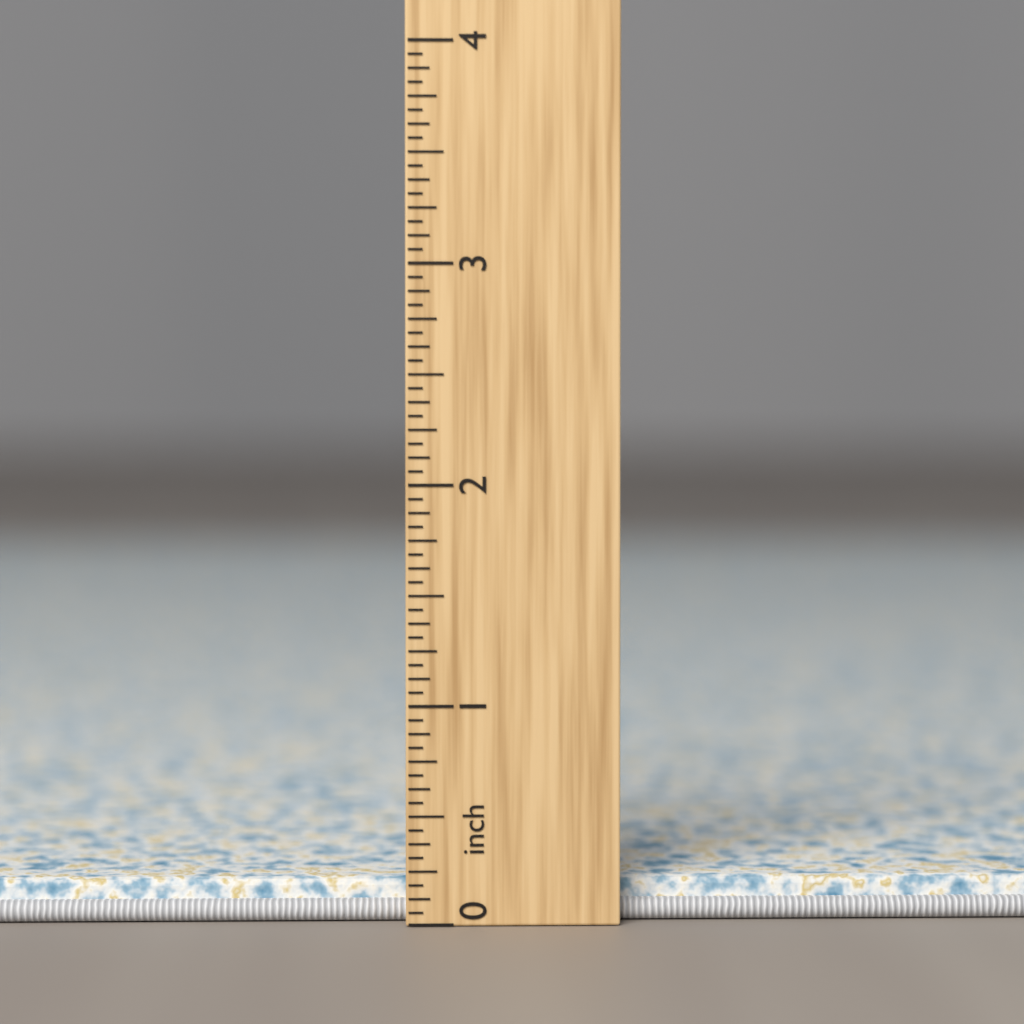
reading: 0.1875 inch
